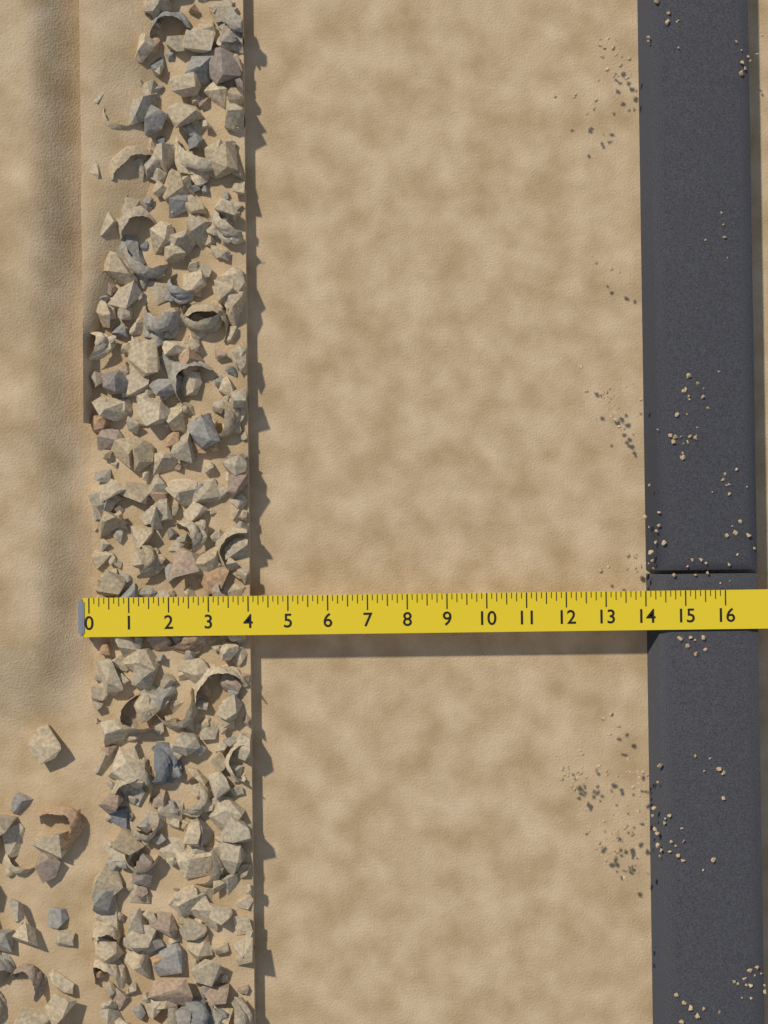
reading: 4.000 (no unit)
